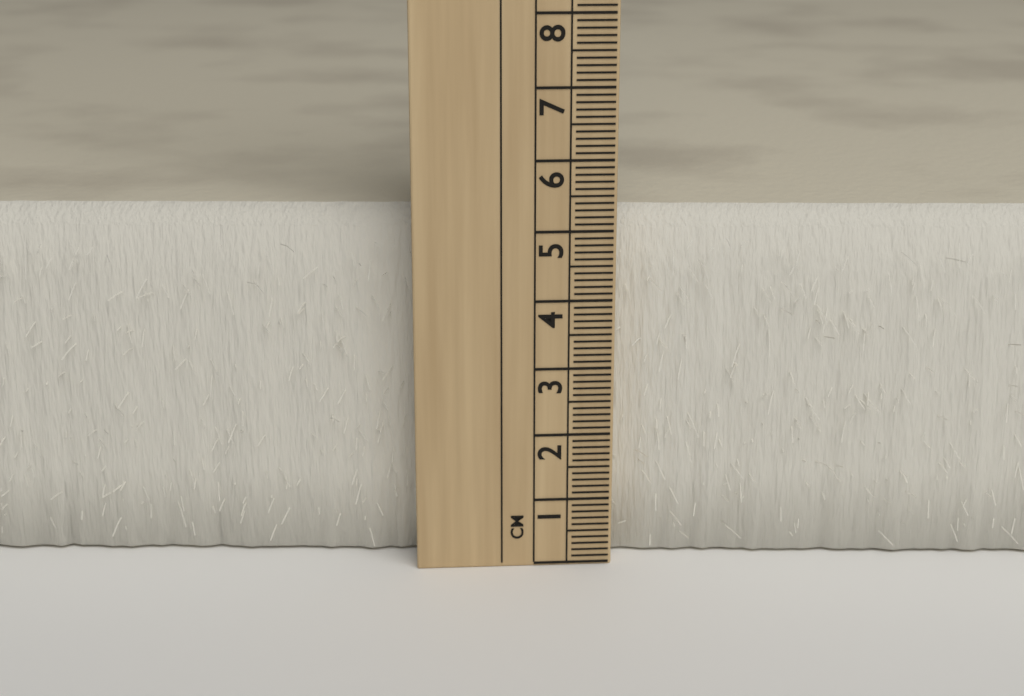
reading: 5.2 cm
